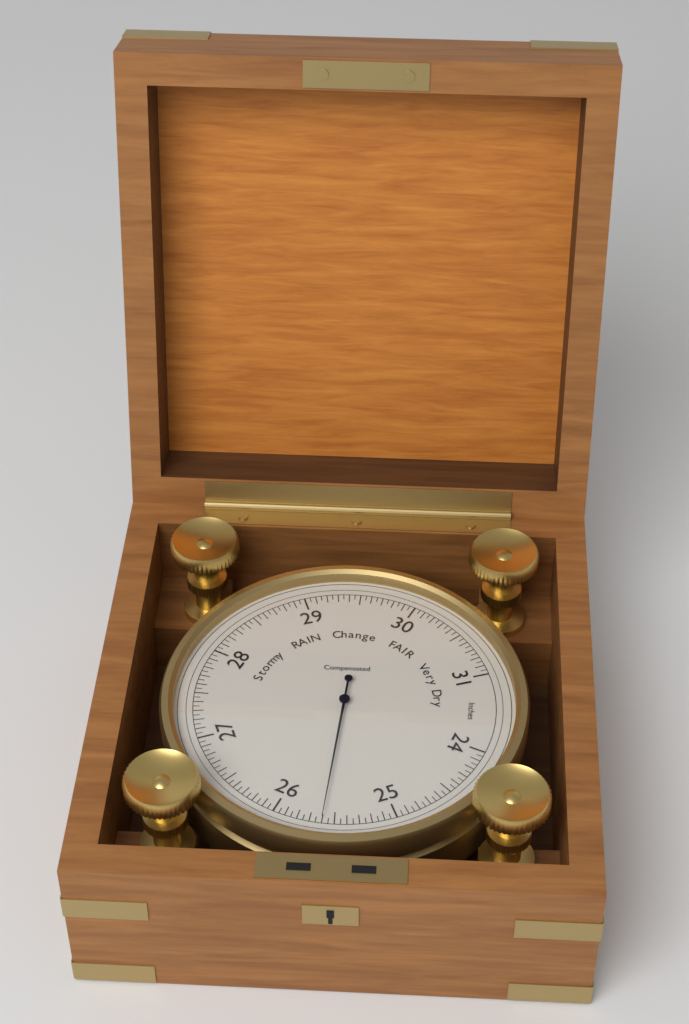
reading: 25.60 inHg
